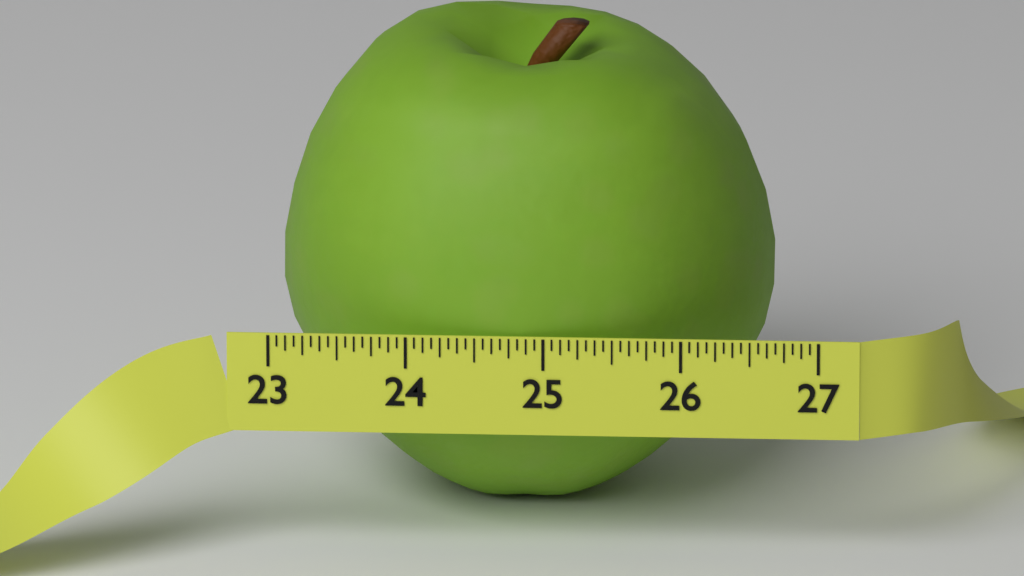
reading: 26.6250 (no unit)
